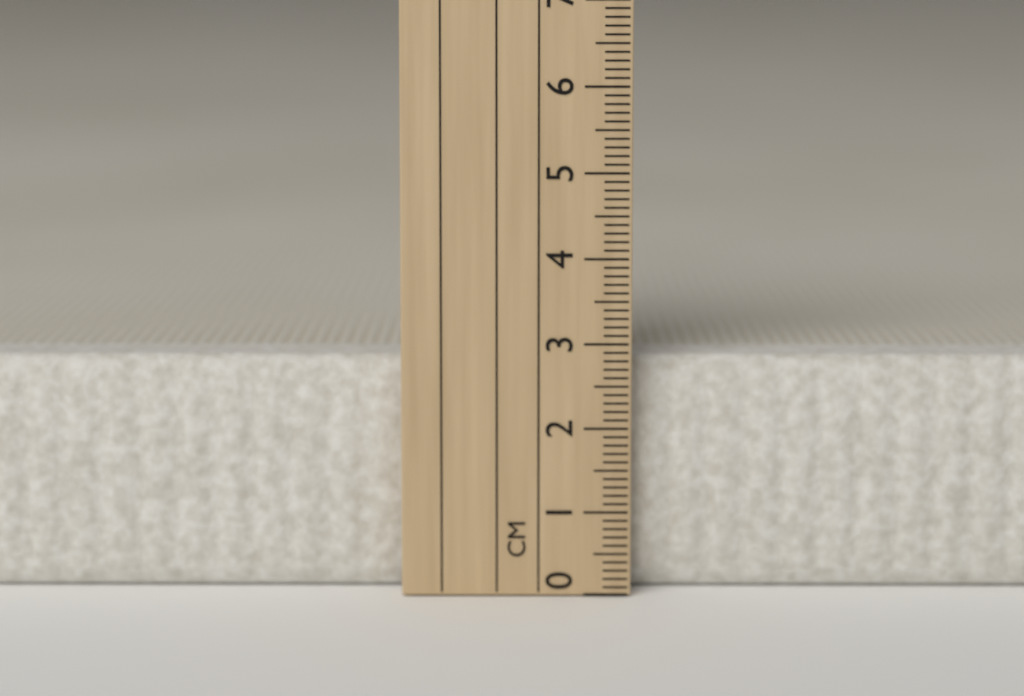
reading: 2.8 cm
